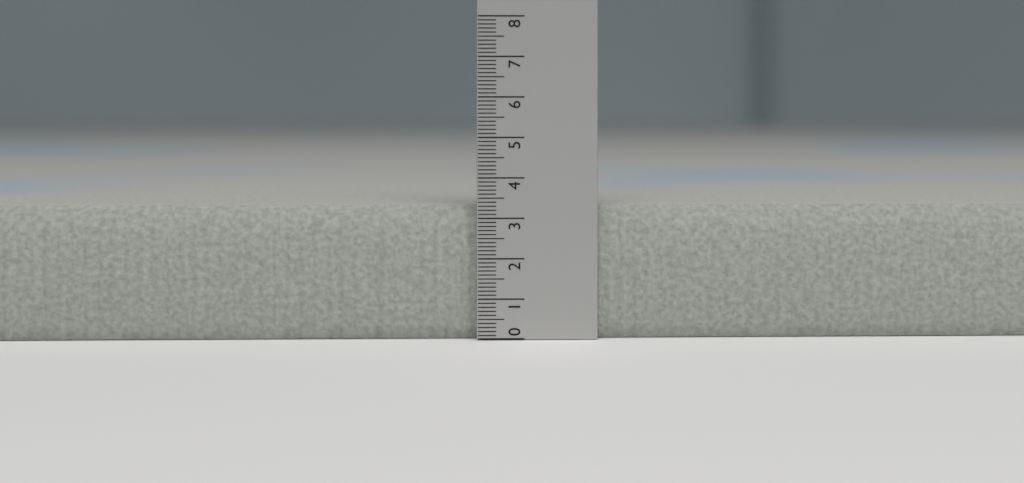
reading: 3.3 (no unit)
